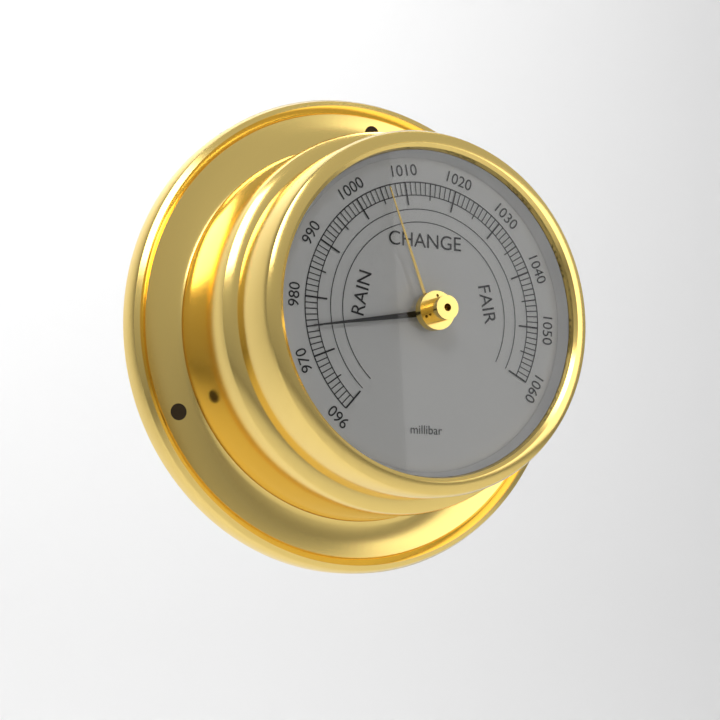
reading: 975 millibar
